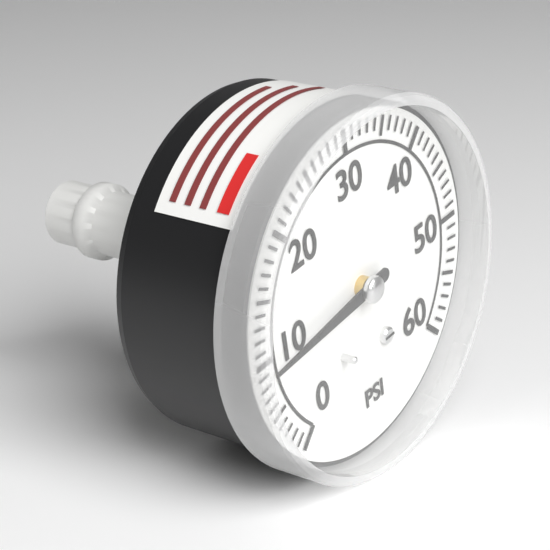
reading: 9 psi
